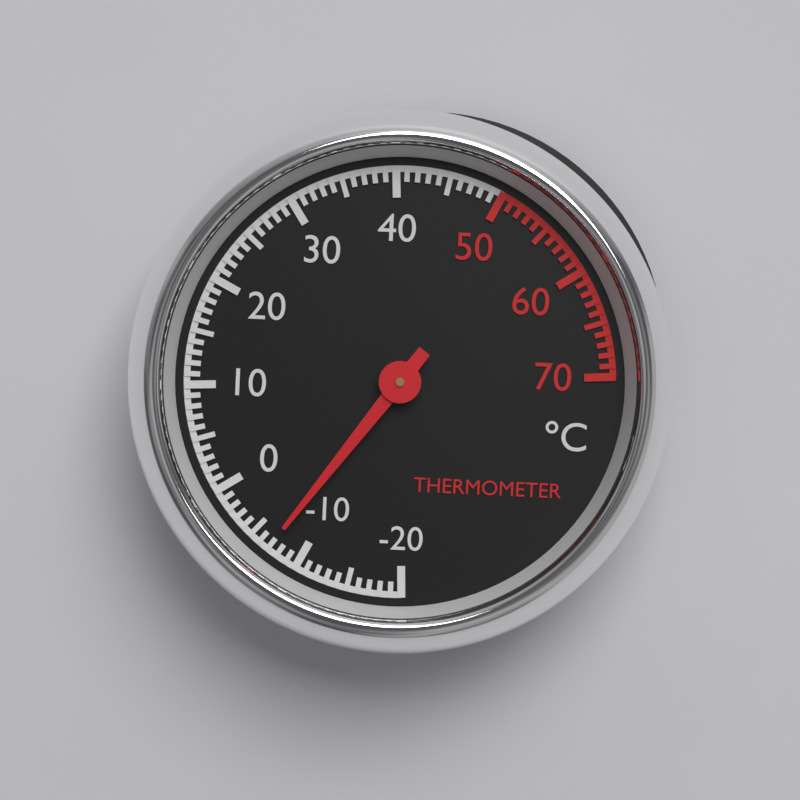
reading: -7 °C
